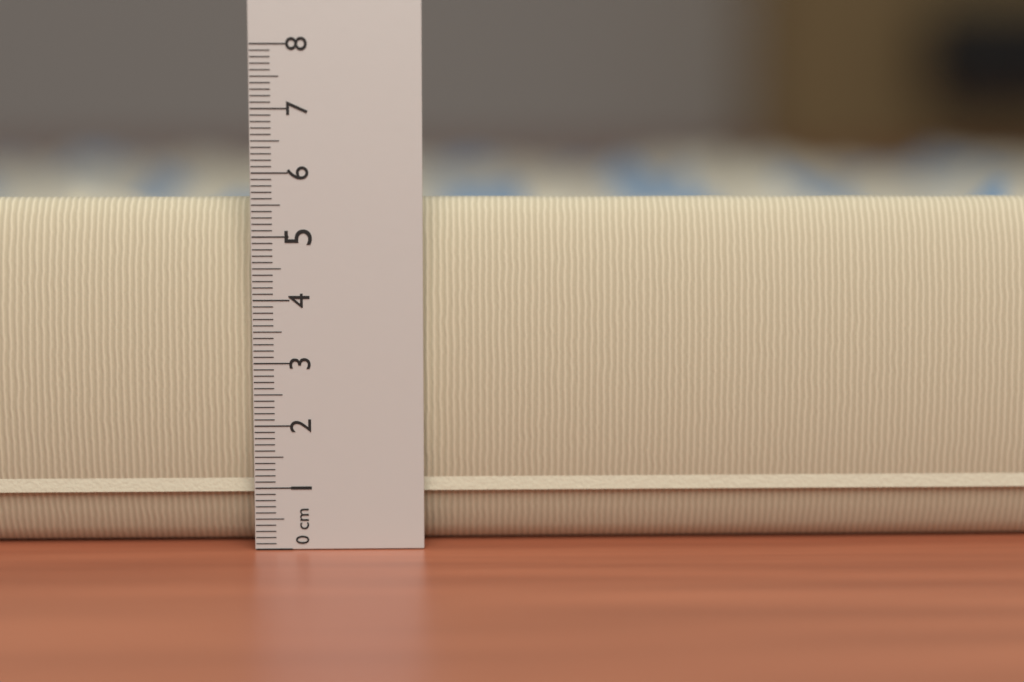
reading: 5.6 cm
